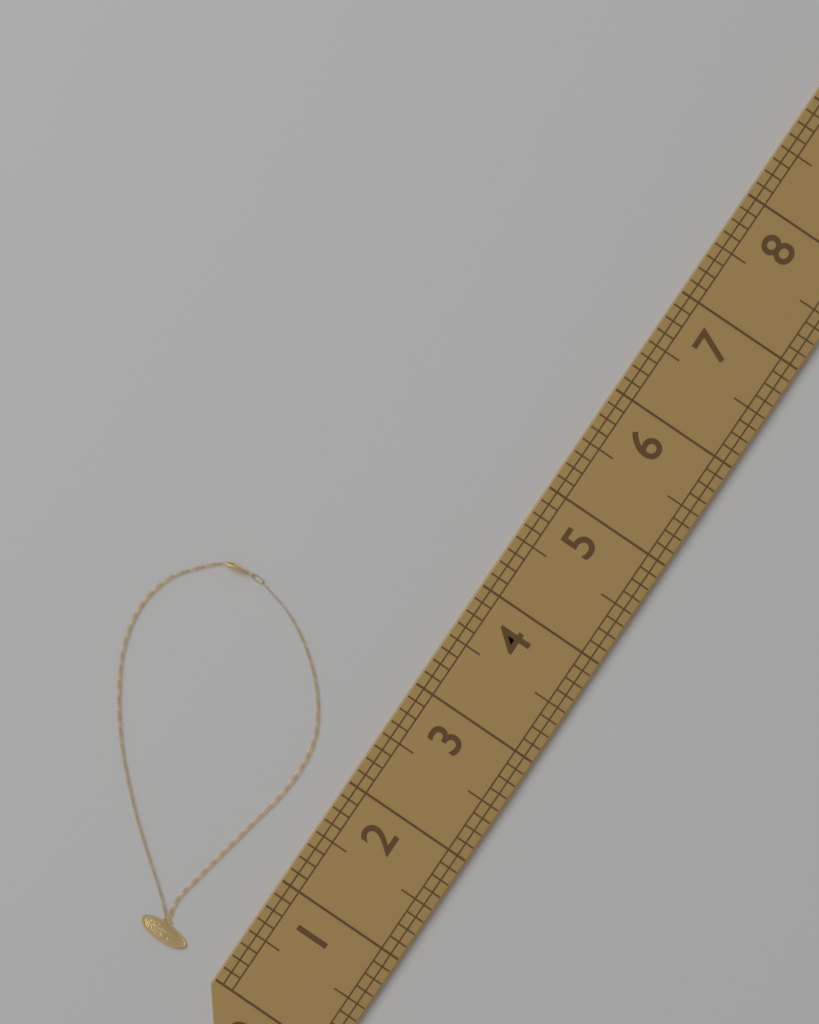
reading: 3.000 (no unit)
